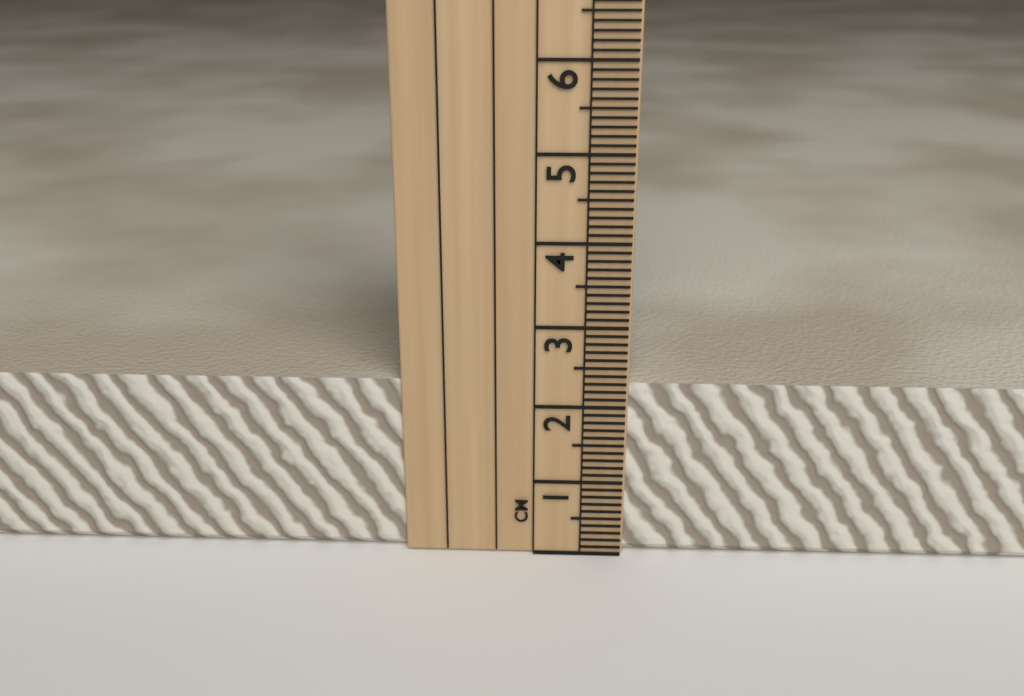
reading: 2.3 cm
